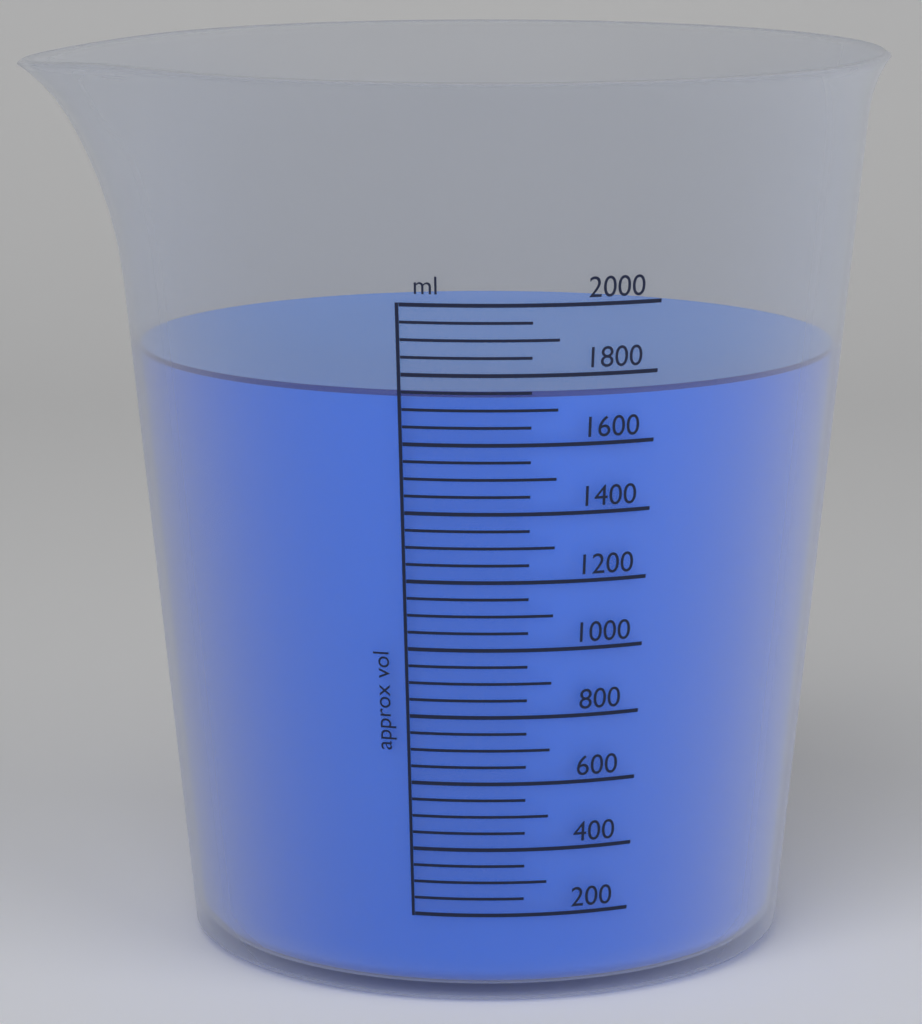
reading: 1750 ml
